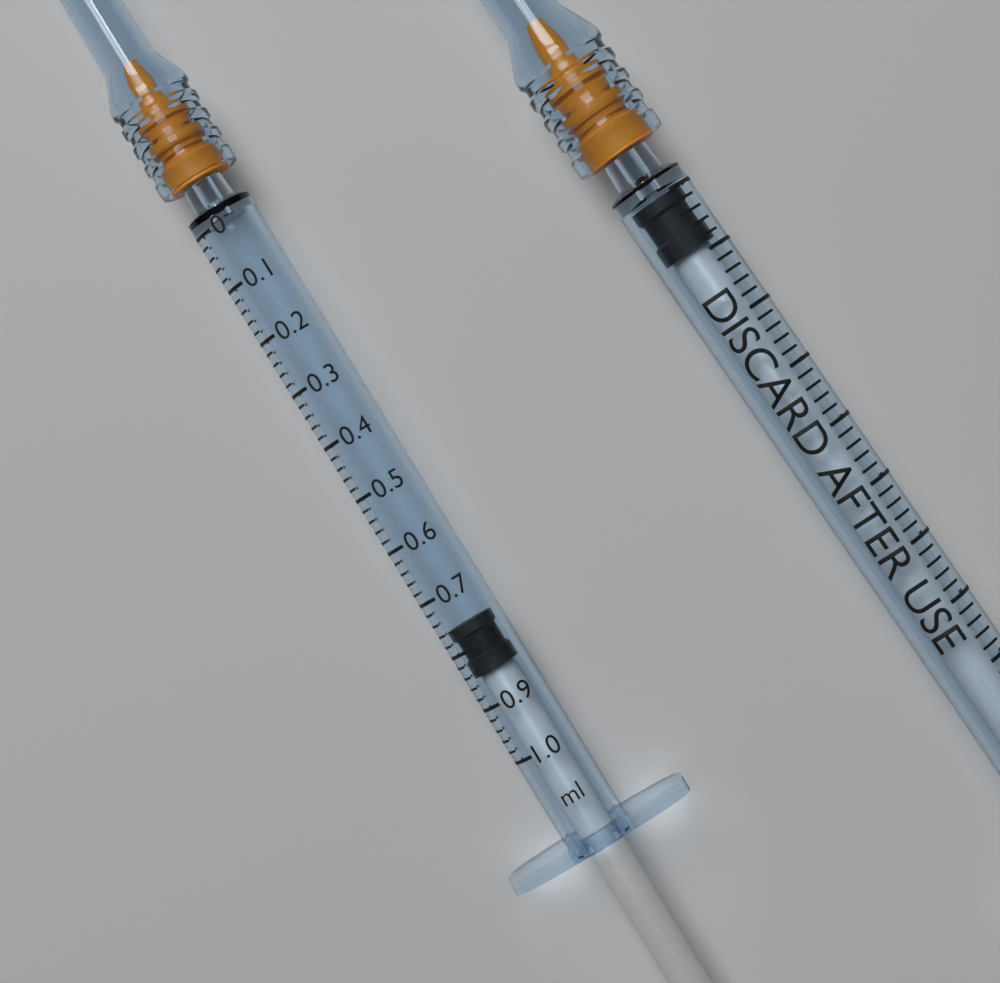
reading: 0.76 ml
